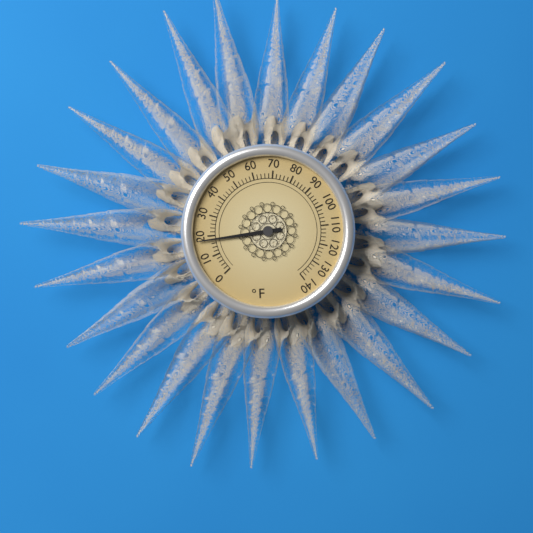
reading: 18 °F
